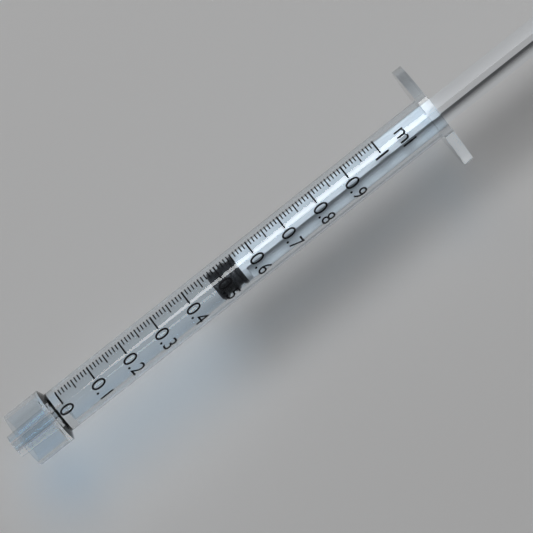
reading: 0.47 ml
